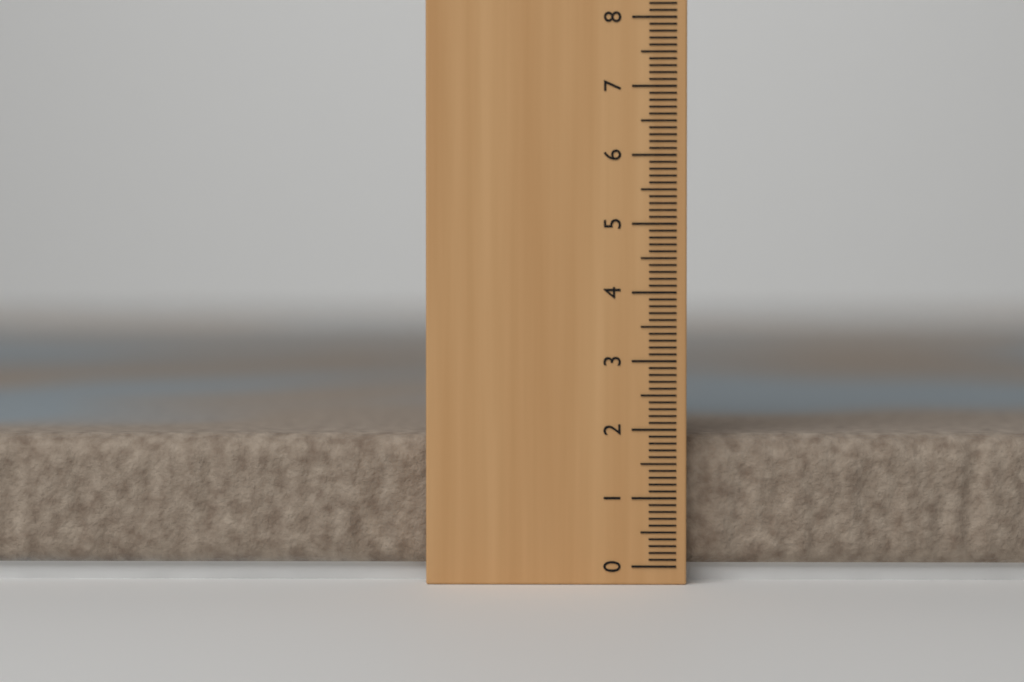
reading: 1.9 cm
